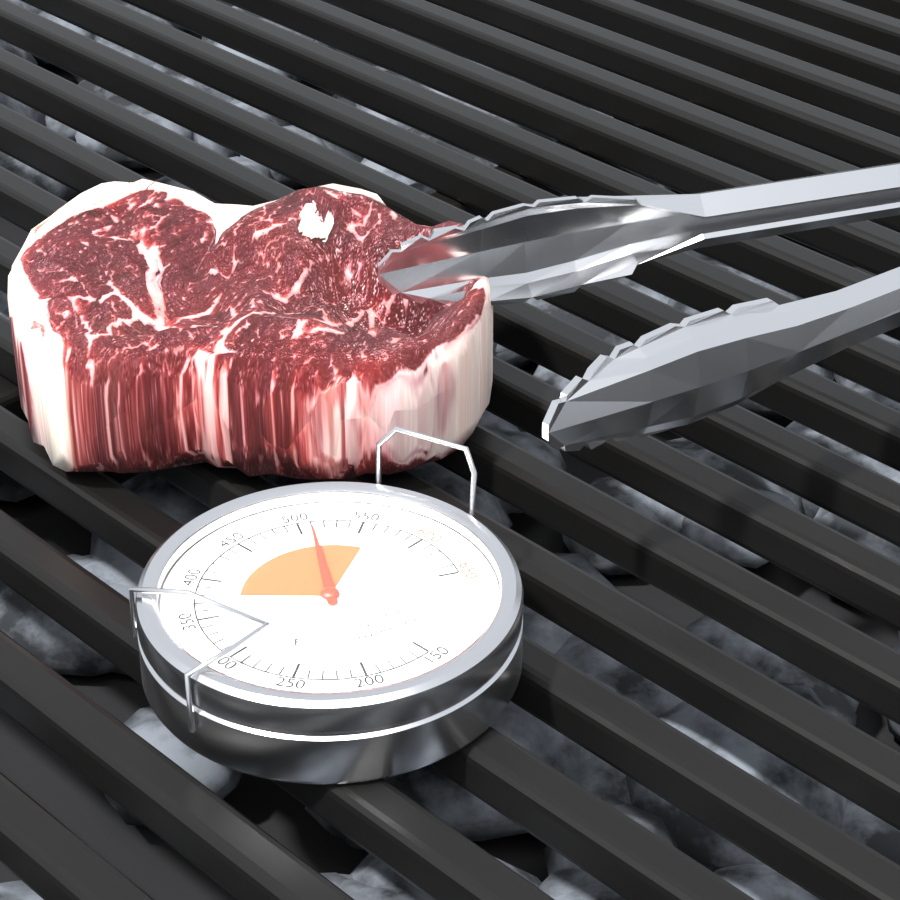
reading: 510 °F
